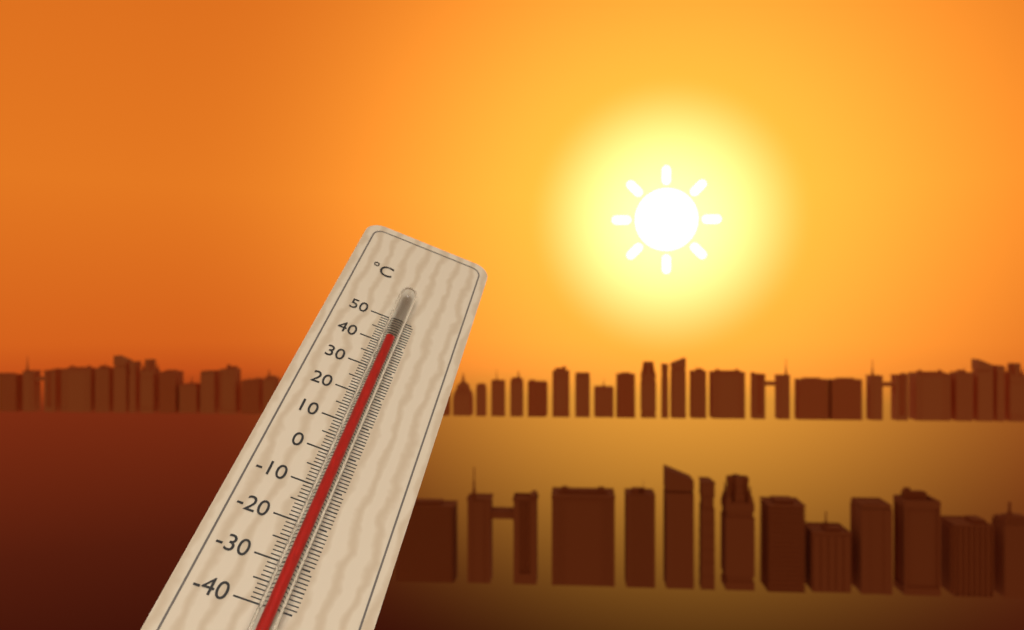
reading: 39 °C
